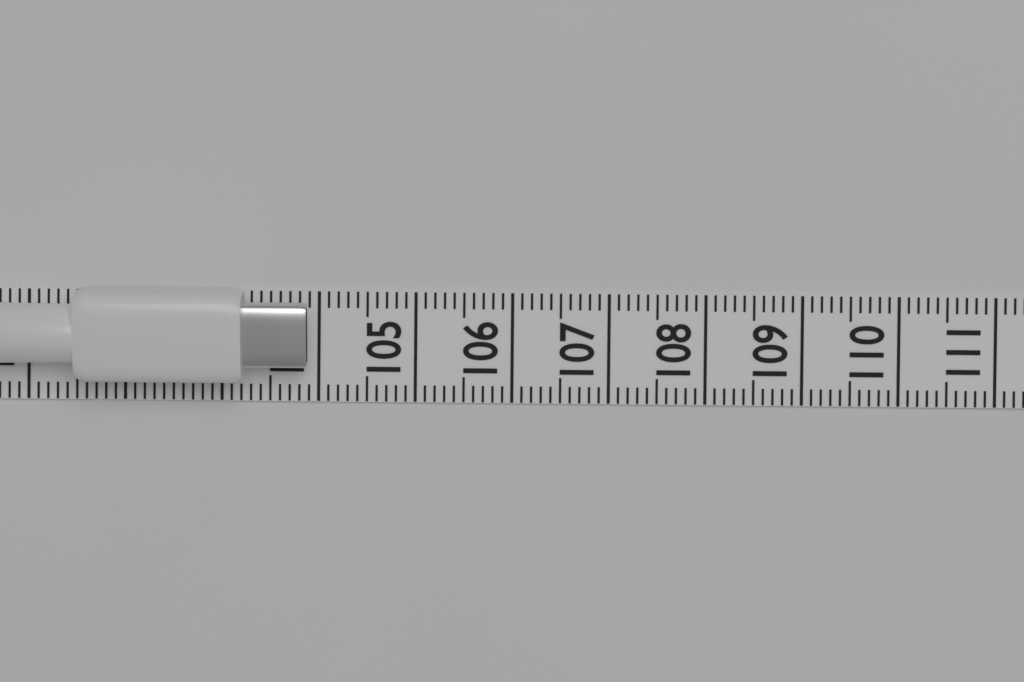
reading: 103.9 (no unit)
